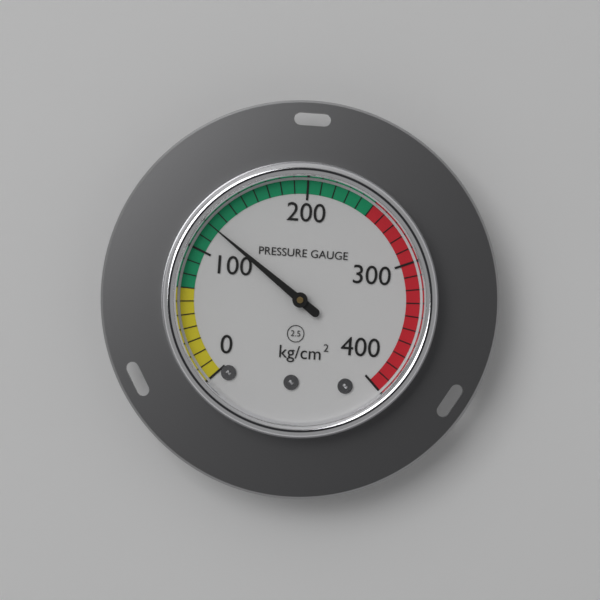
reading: 120 kg/cm²
